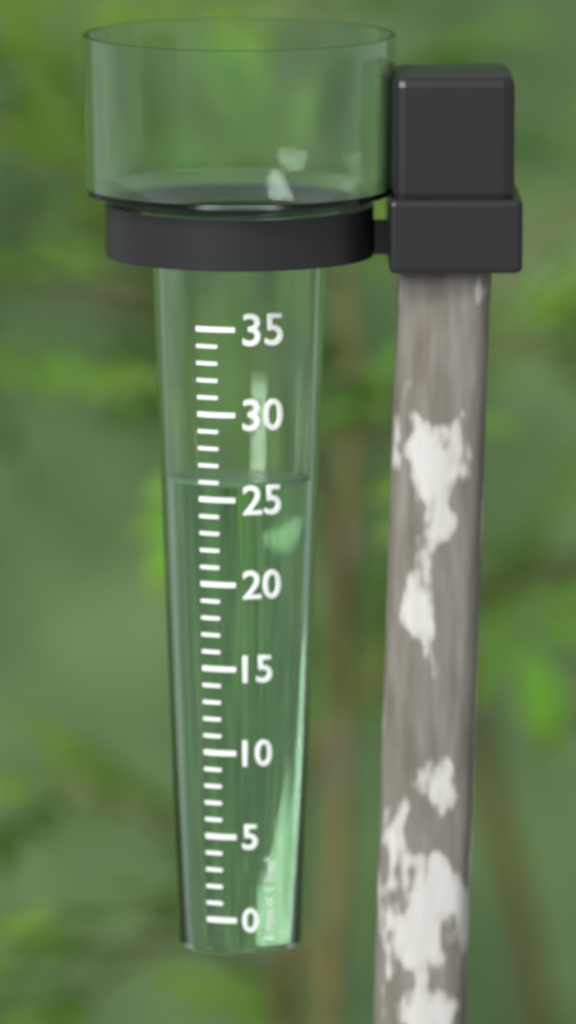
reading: 26 mm
